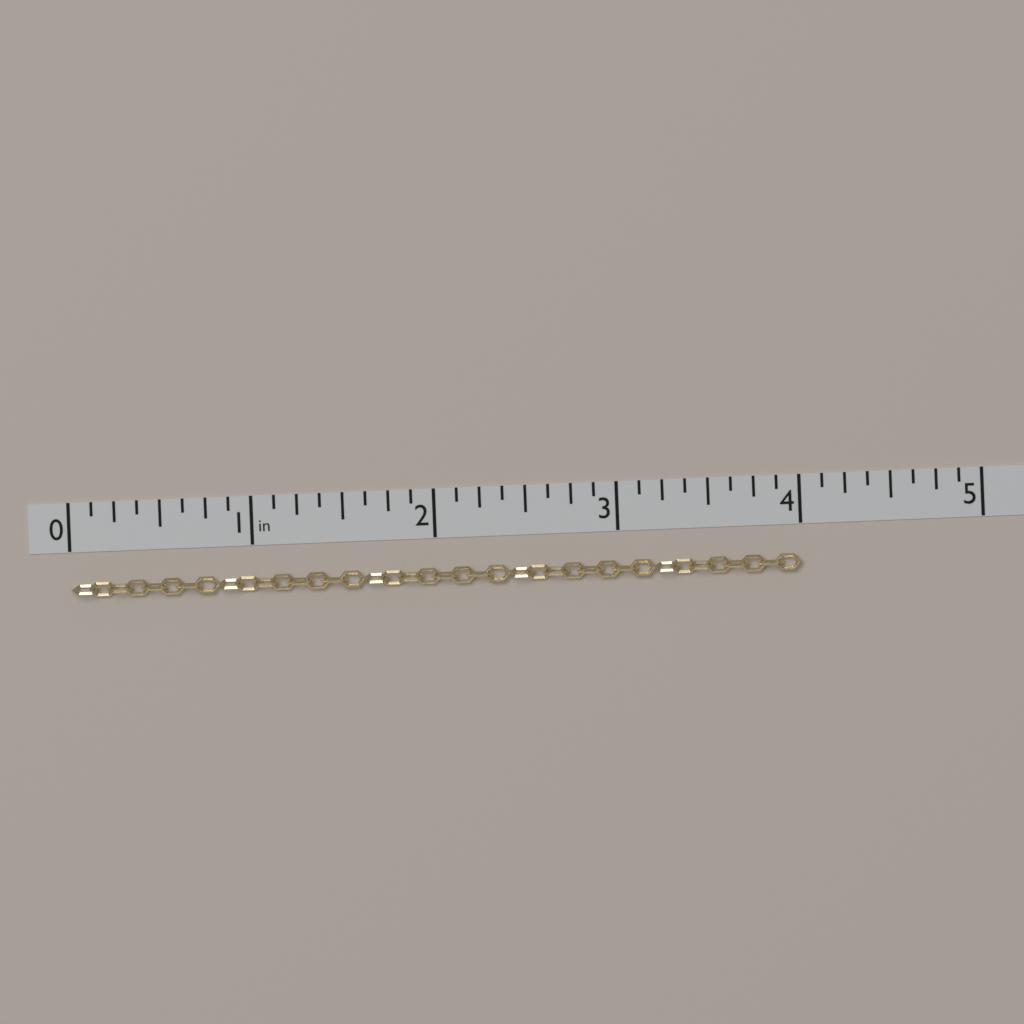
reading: 4.000 in
